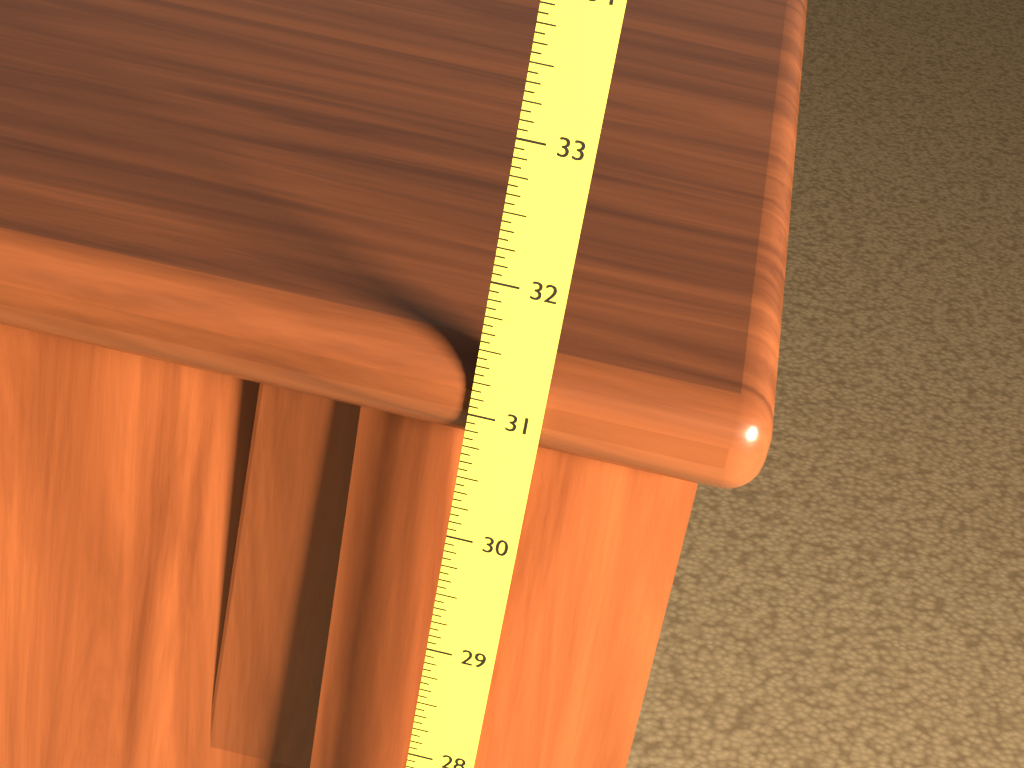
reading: 31.4375 (no unit)
